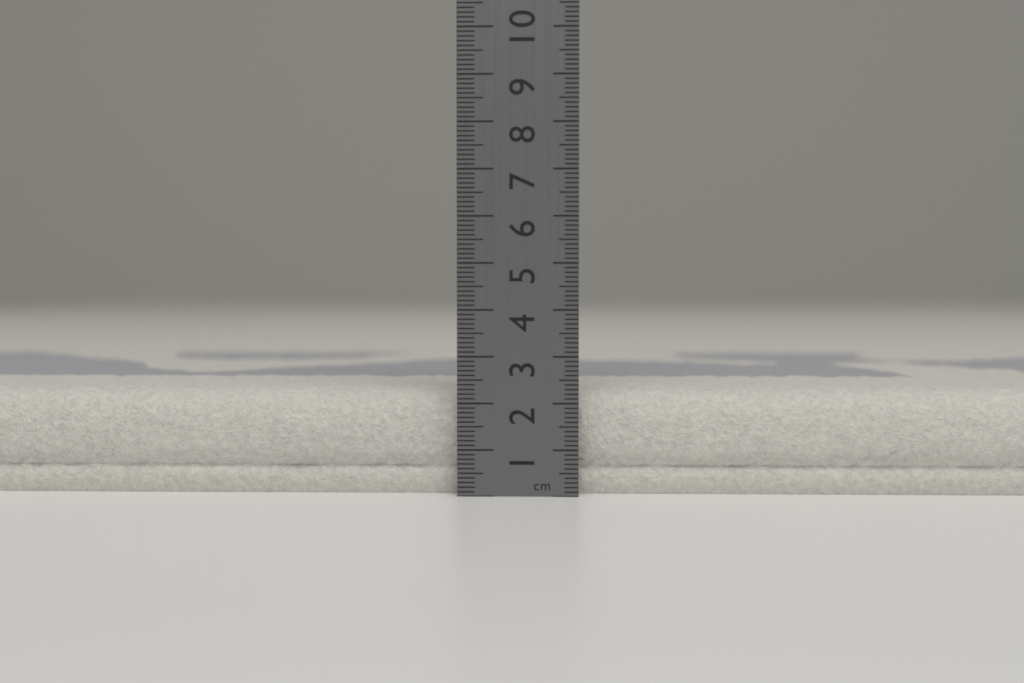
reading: 2.3 cm
